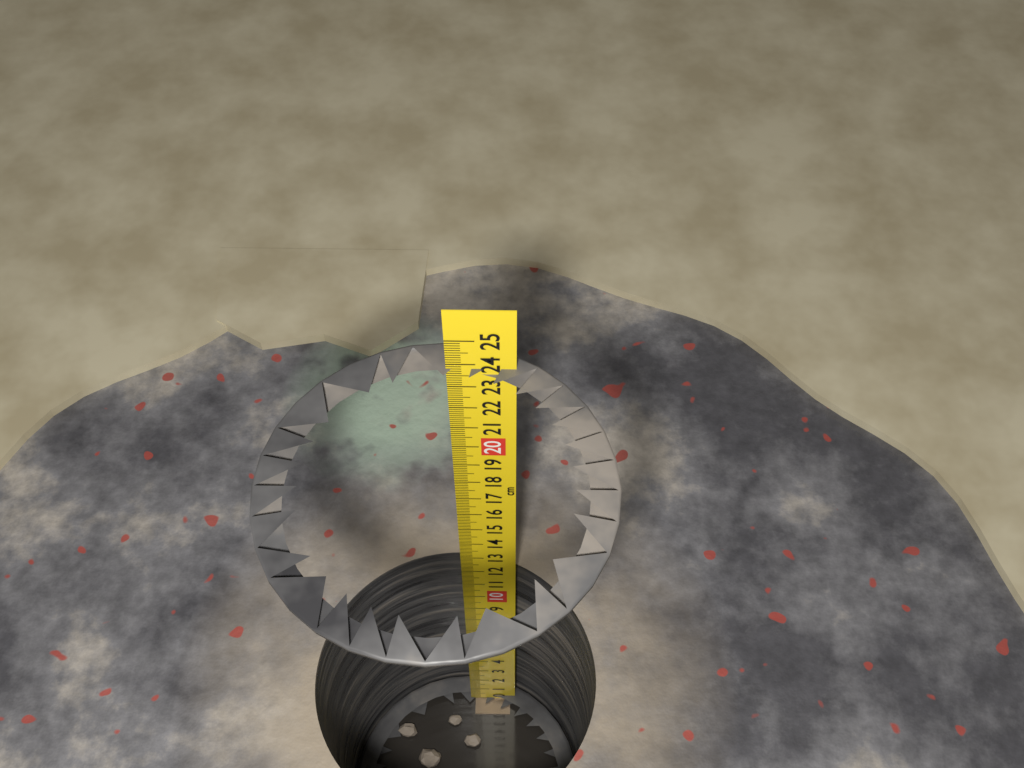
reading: 23.8 cm
